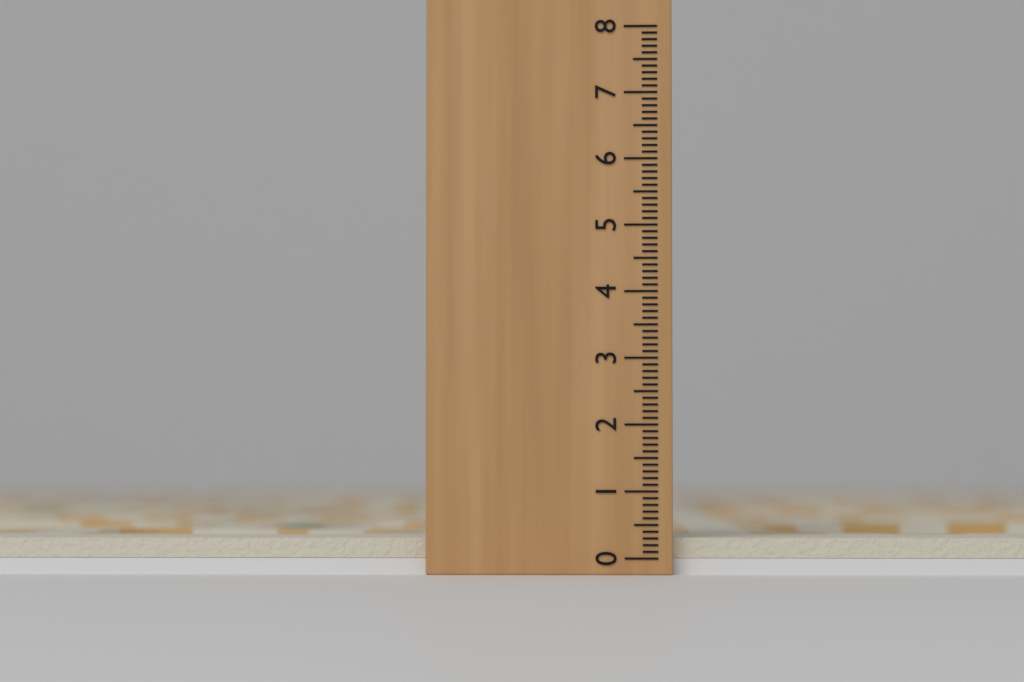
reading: 0.3 (no unit)
